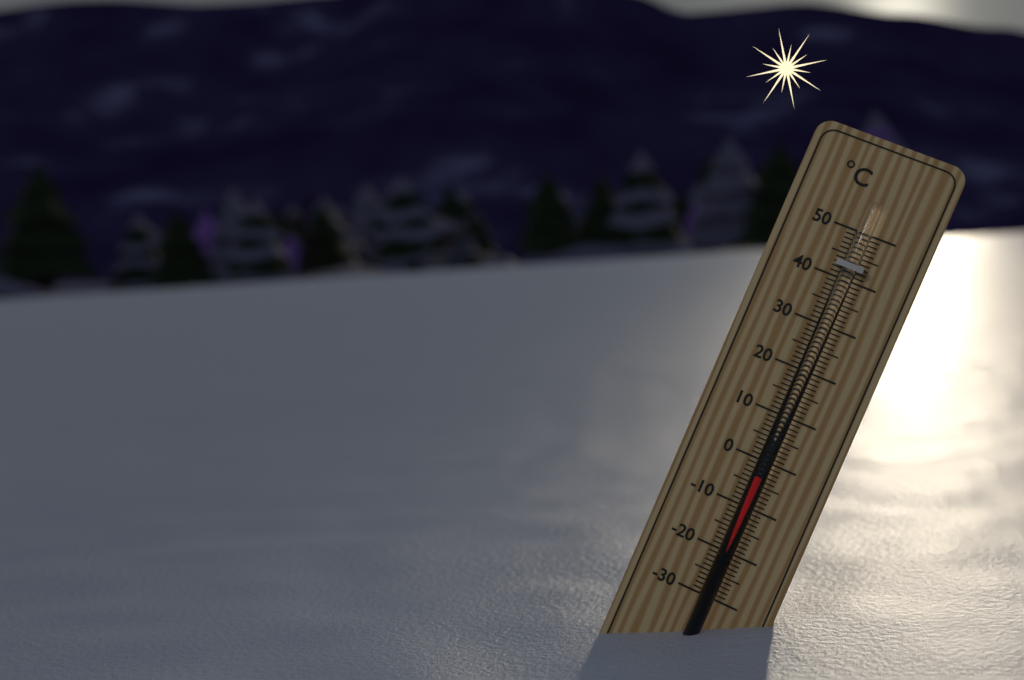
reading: -3 °C
